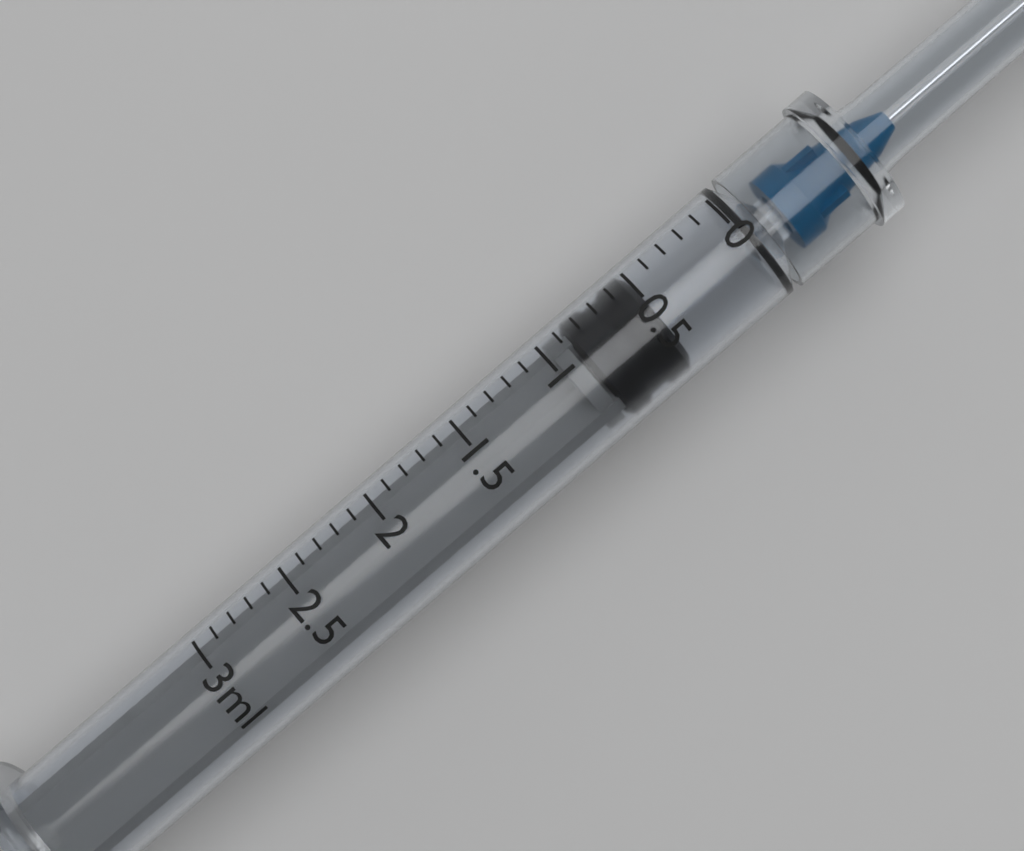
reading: 0.5 ml
